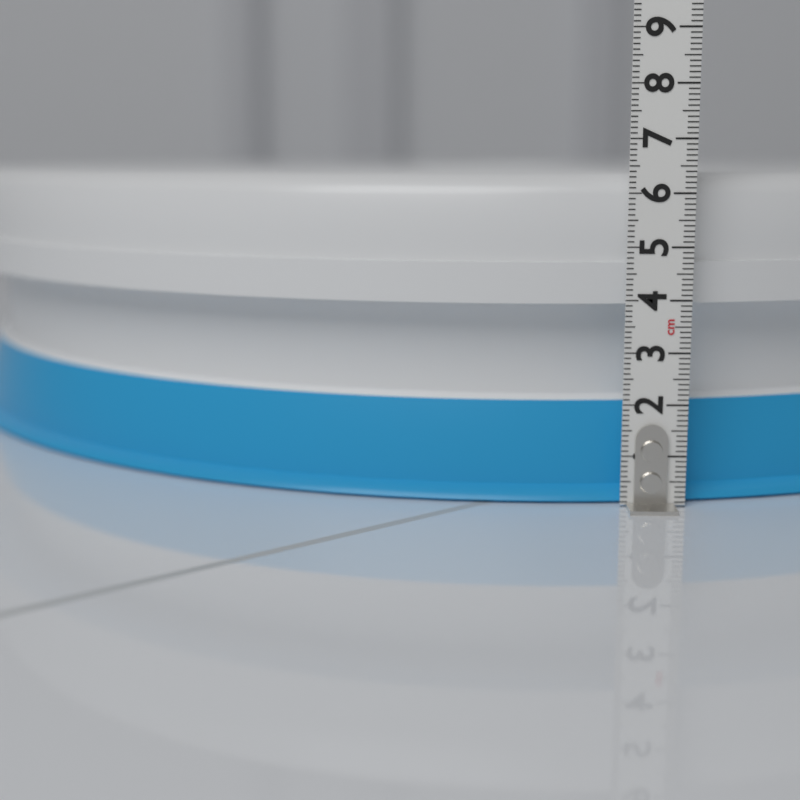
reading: 6.4 cm
